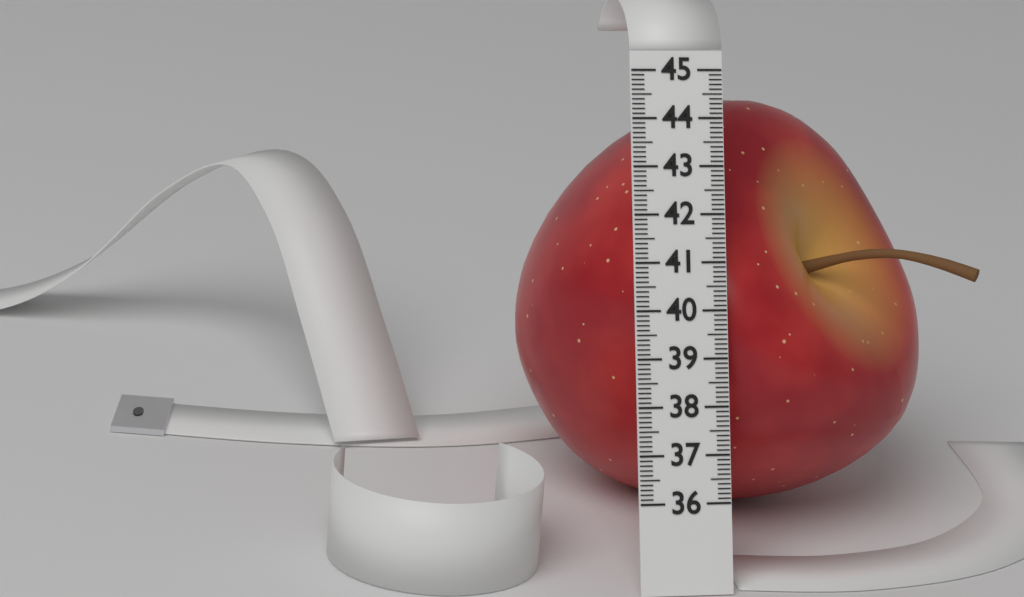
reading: 44.7 (no unit)
